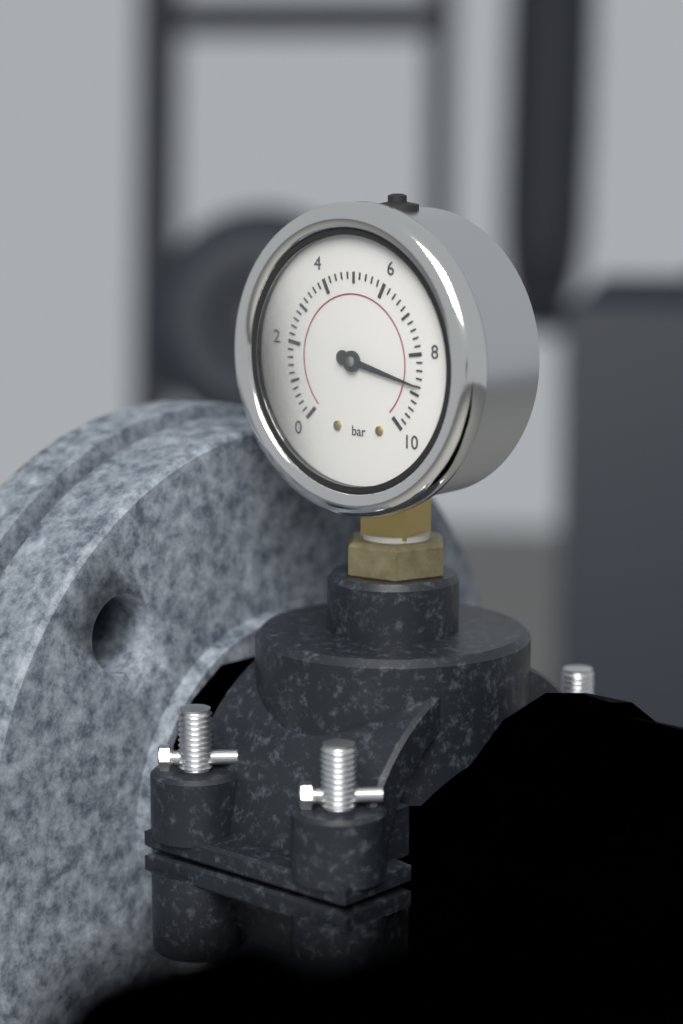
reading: 8.8 bar
